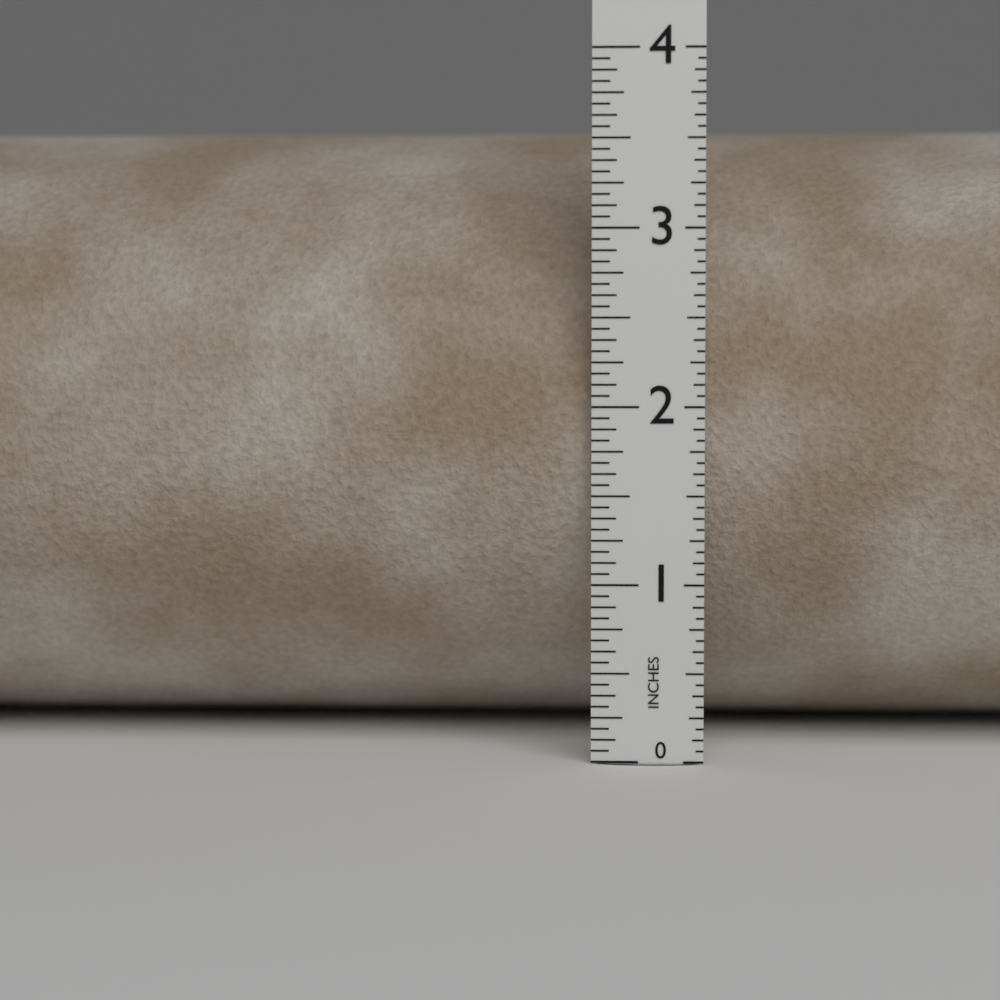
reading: 3.6875 in
